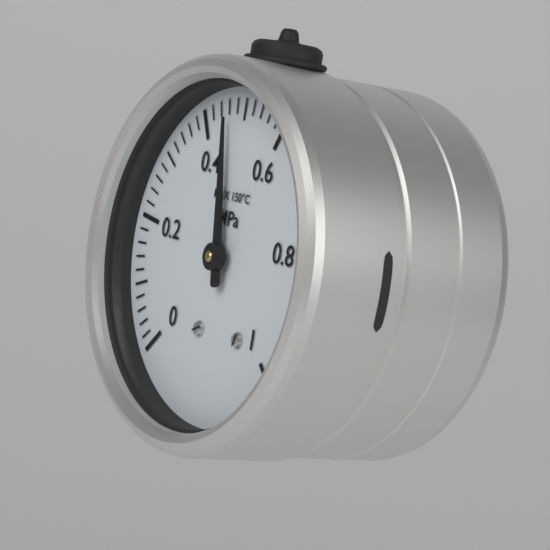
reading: 0.46 MPa
